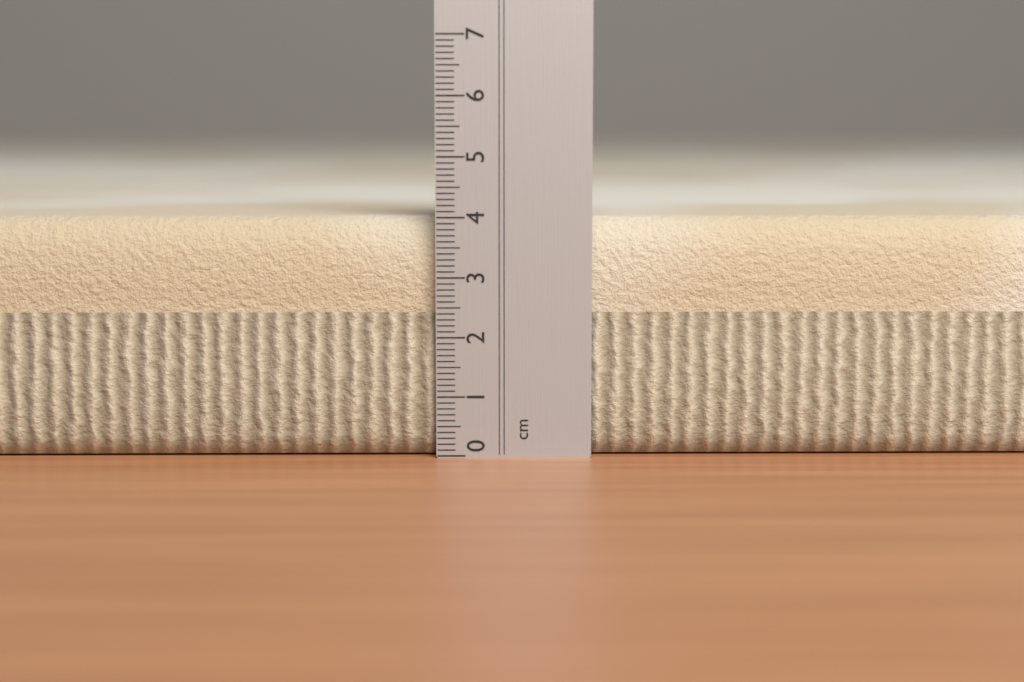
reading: 4.0 cm
